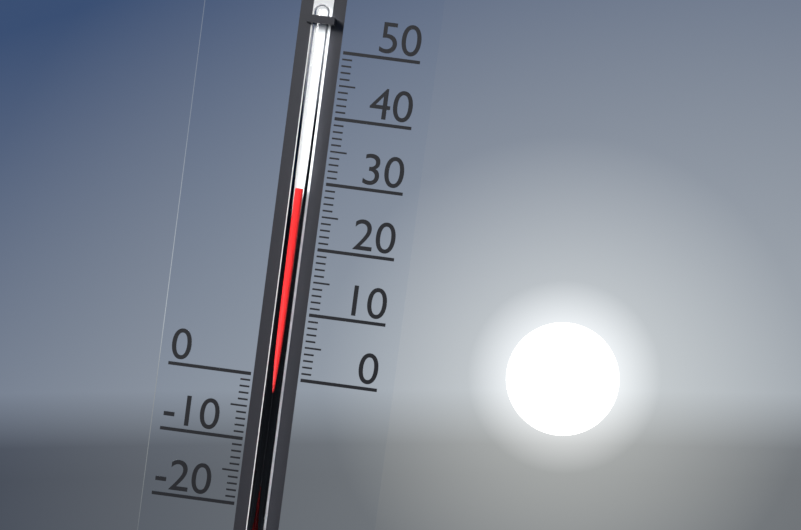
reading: 29 (no unit)
